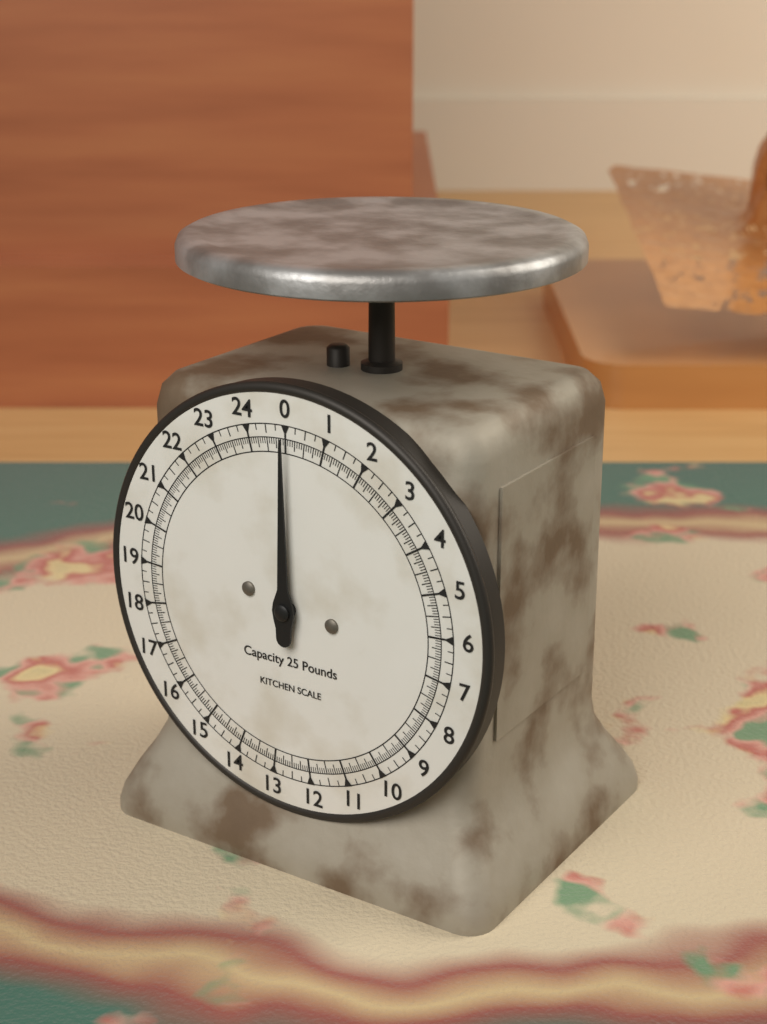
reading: 0.0000 lb
